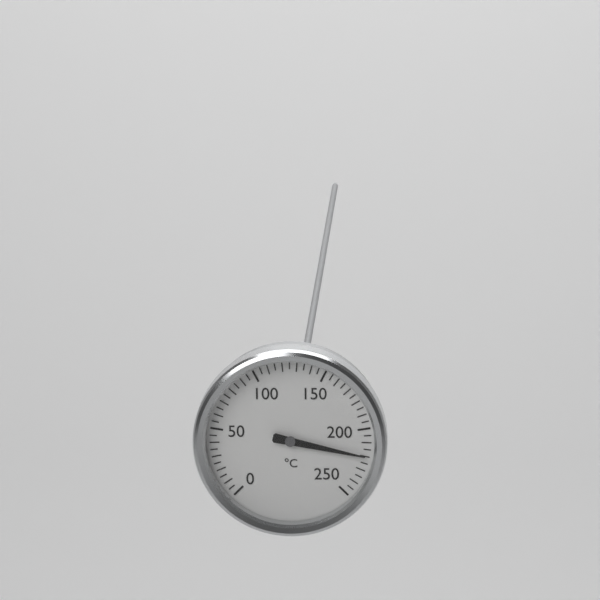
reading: 220 °C
